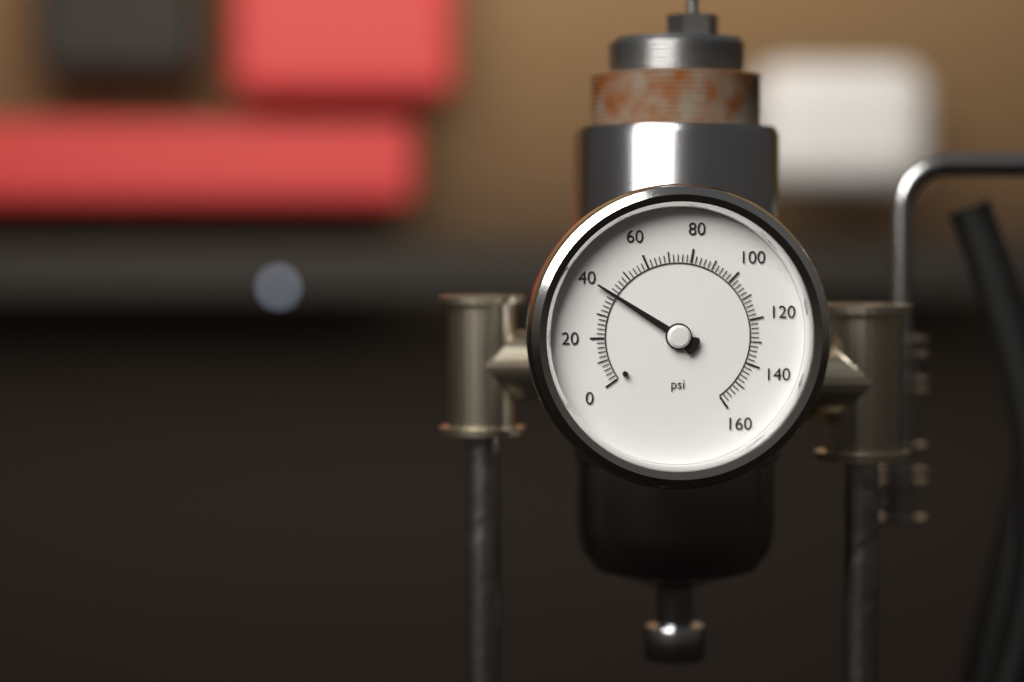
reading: 40 psi
